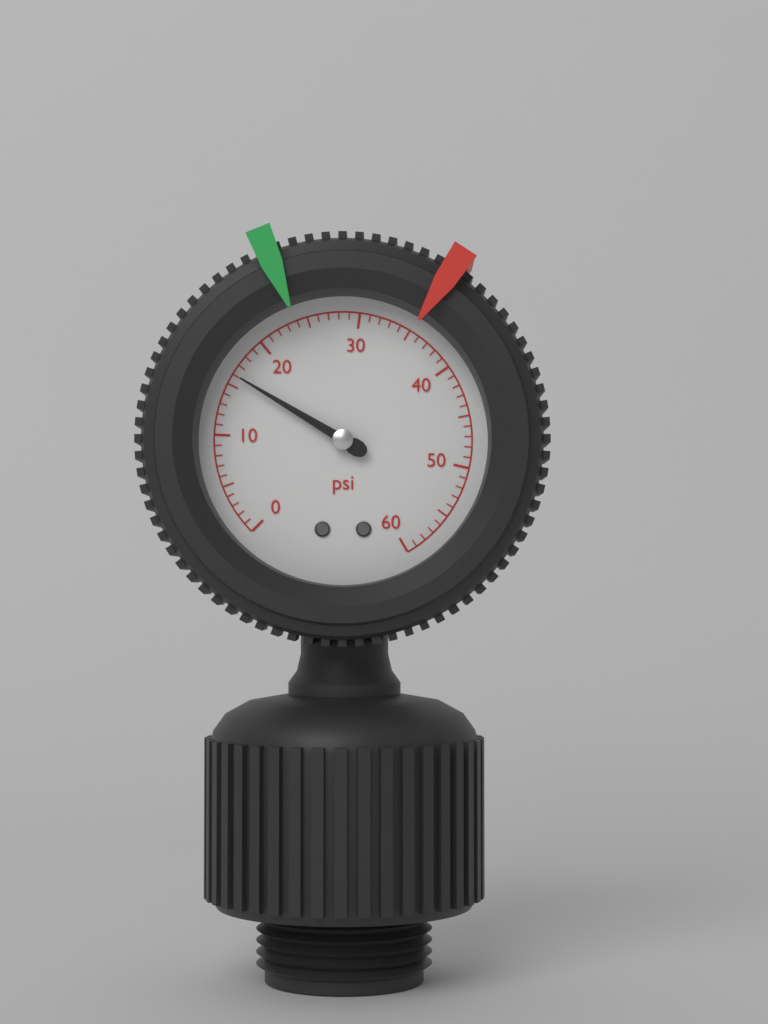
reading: 16 psi
